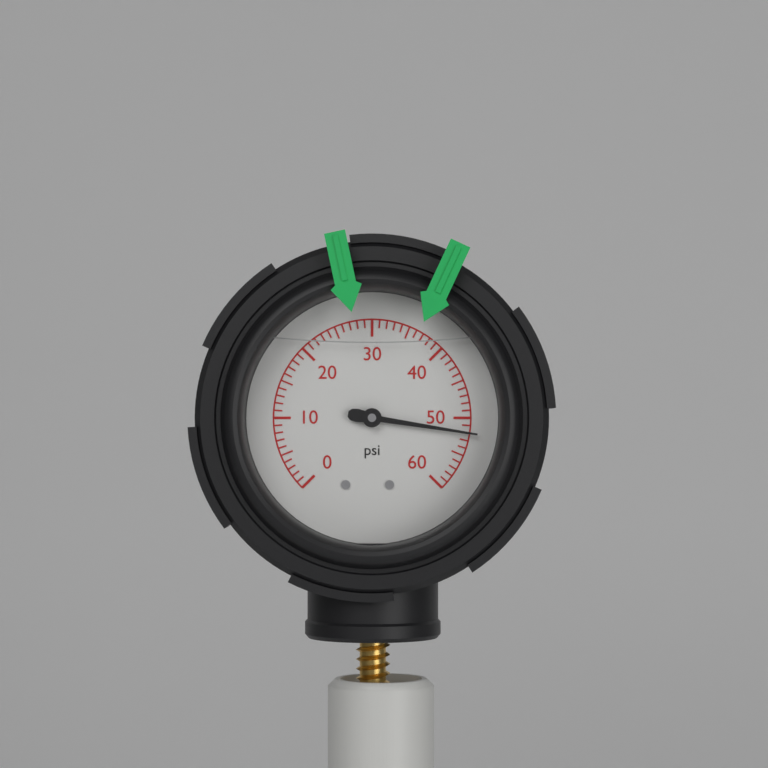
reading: 52 psi
